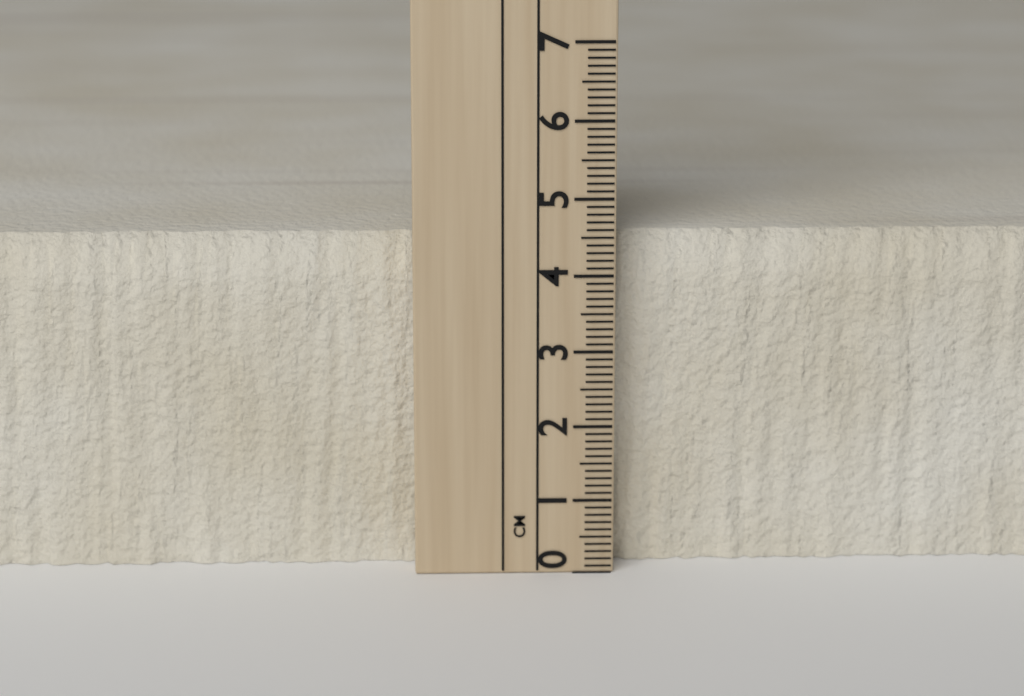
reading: 4.5 cm
